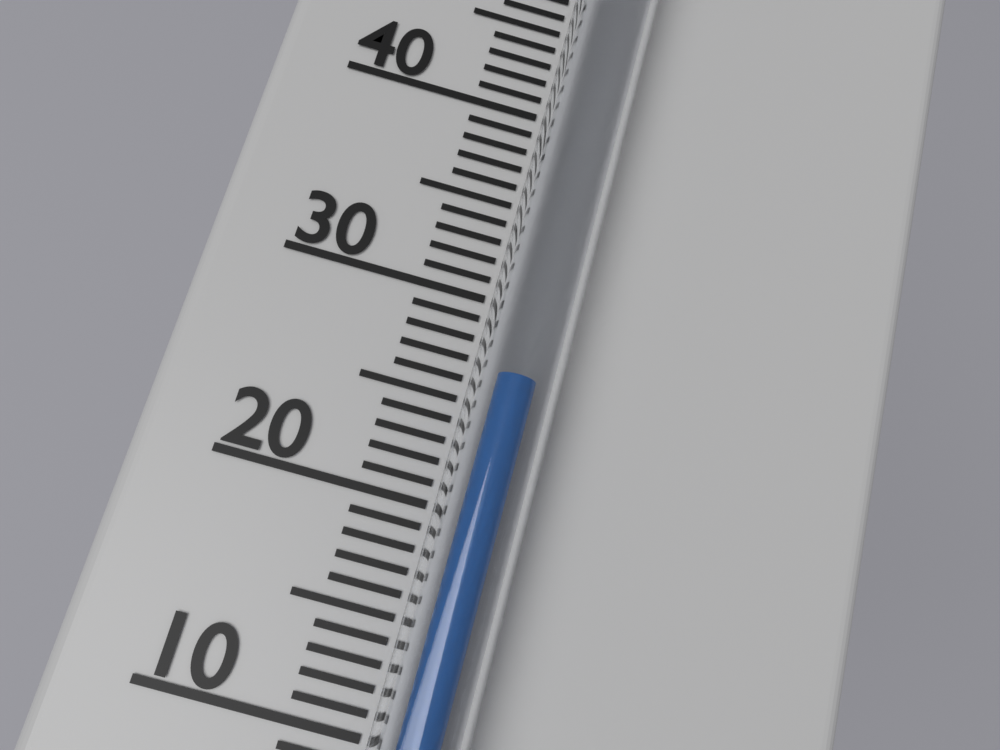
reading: 26 °C
